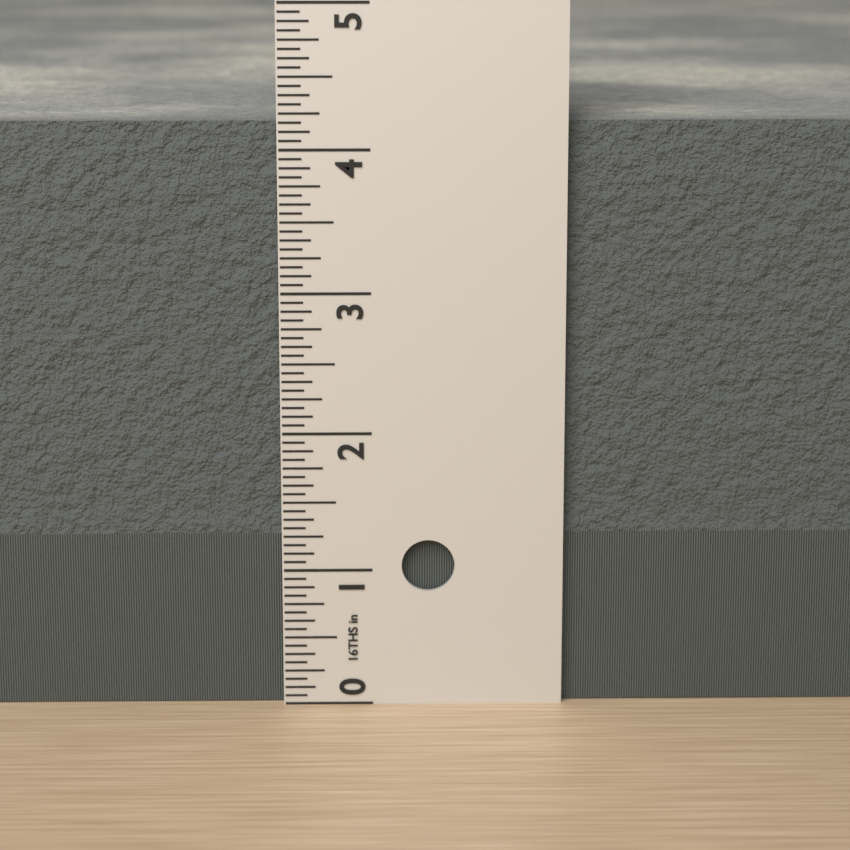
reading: 4.1875 in
